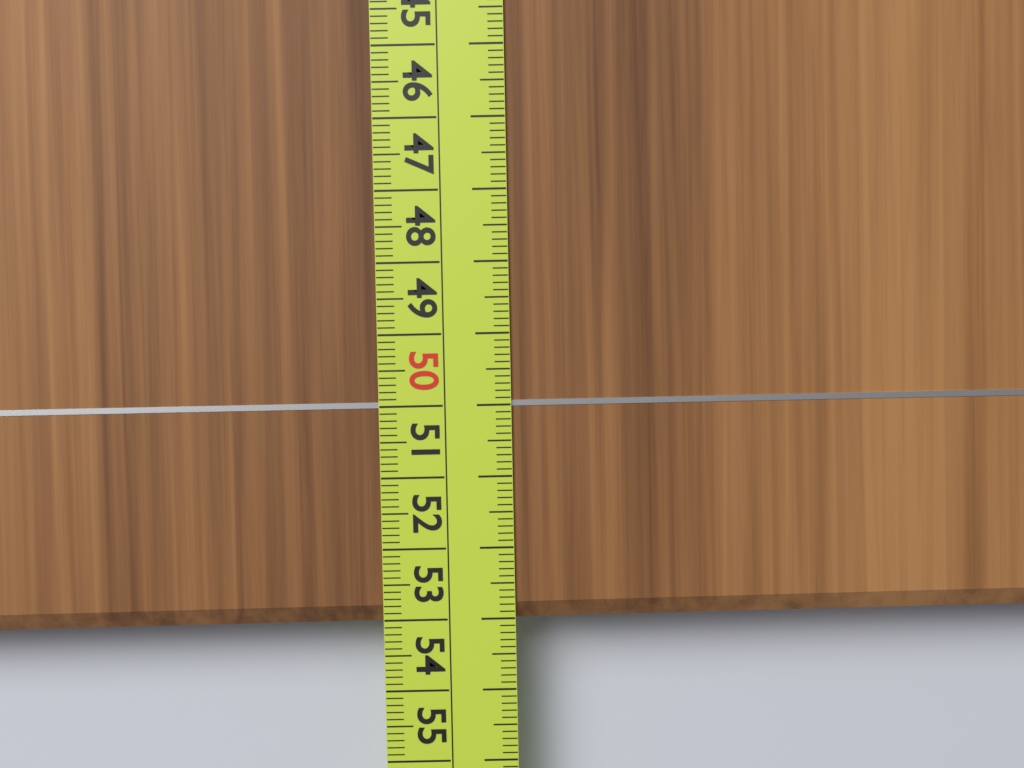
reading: 53.1 cm
